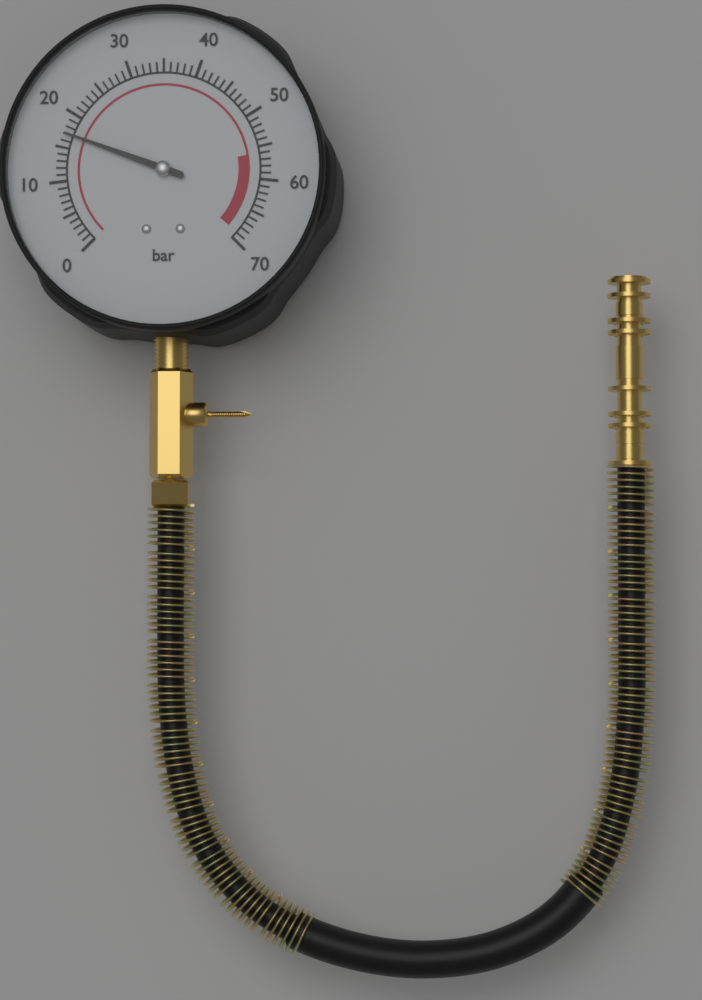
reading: 17 bar
